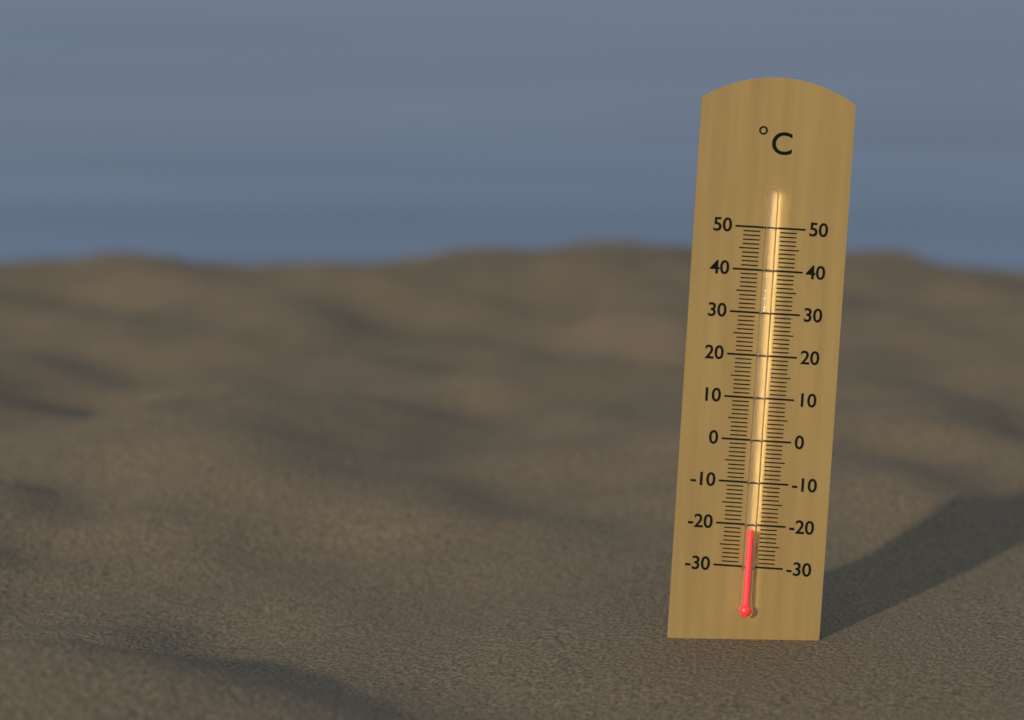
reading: -21 °C
